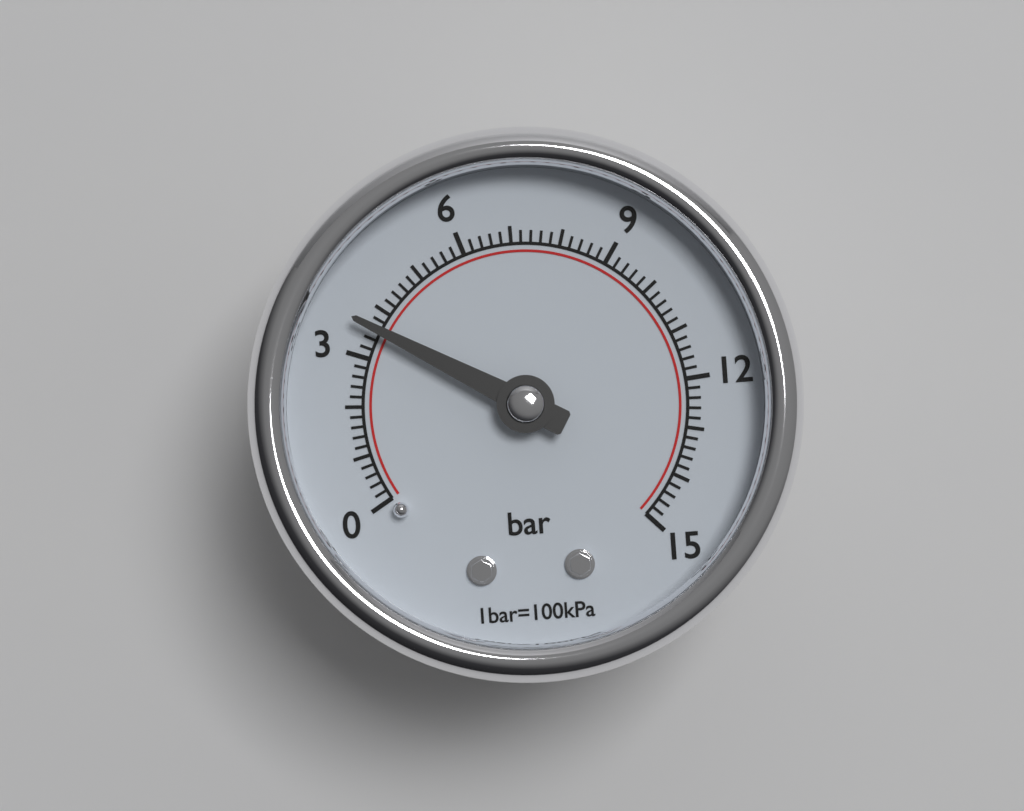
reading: 3.6 bar
